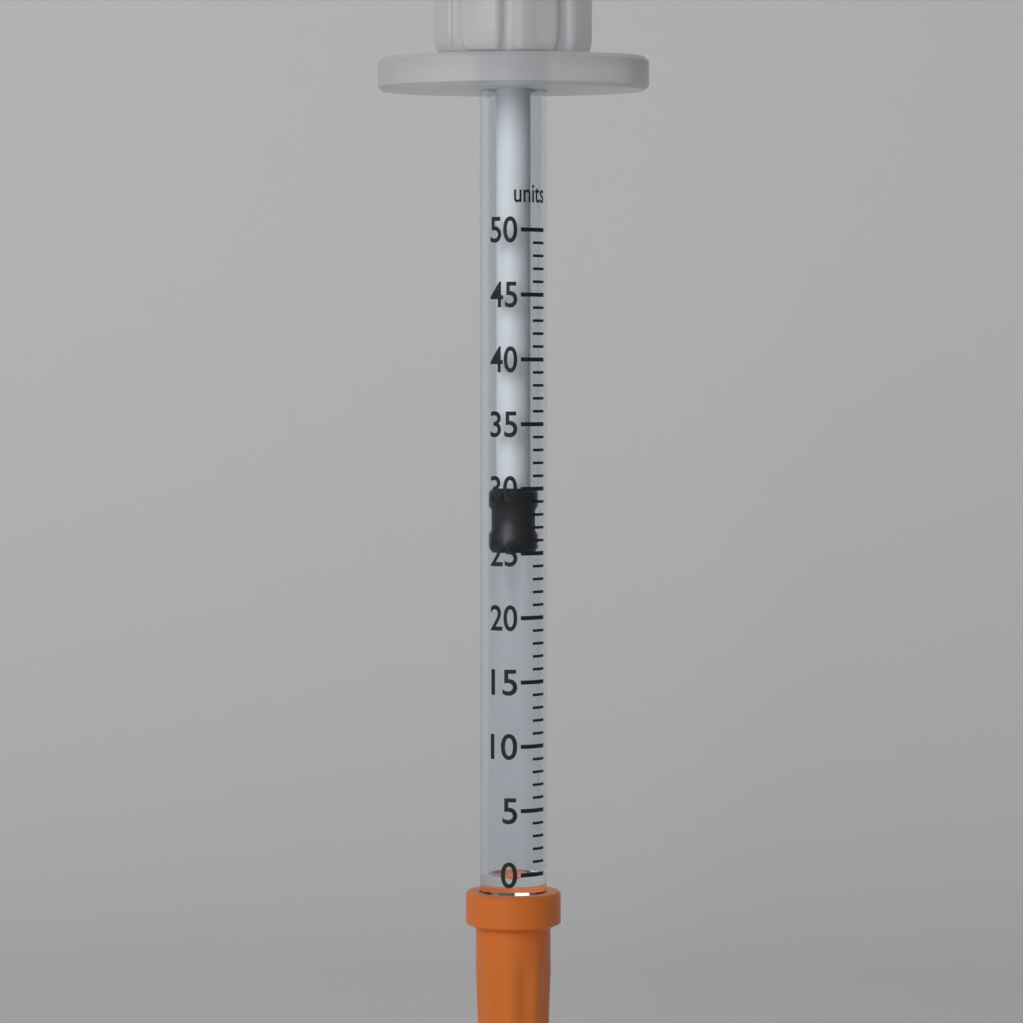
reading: 25 units
